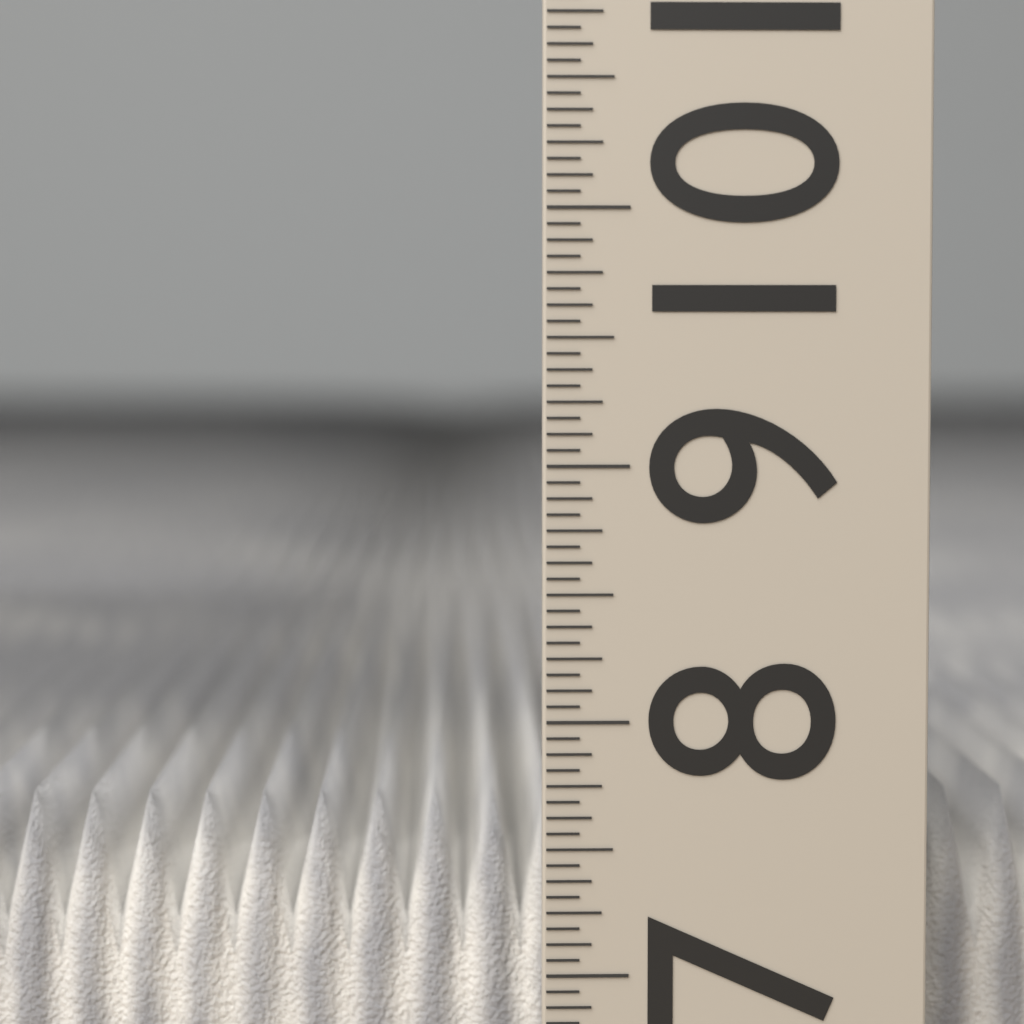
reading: 7.6250 (no unit)
